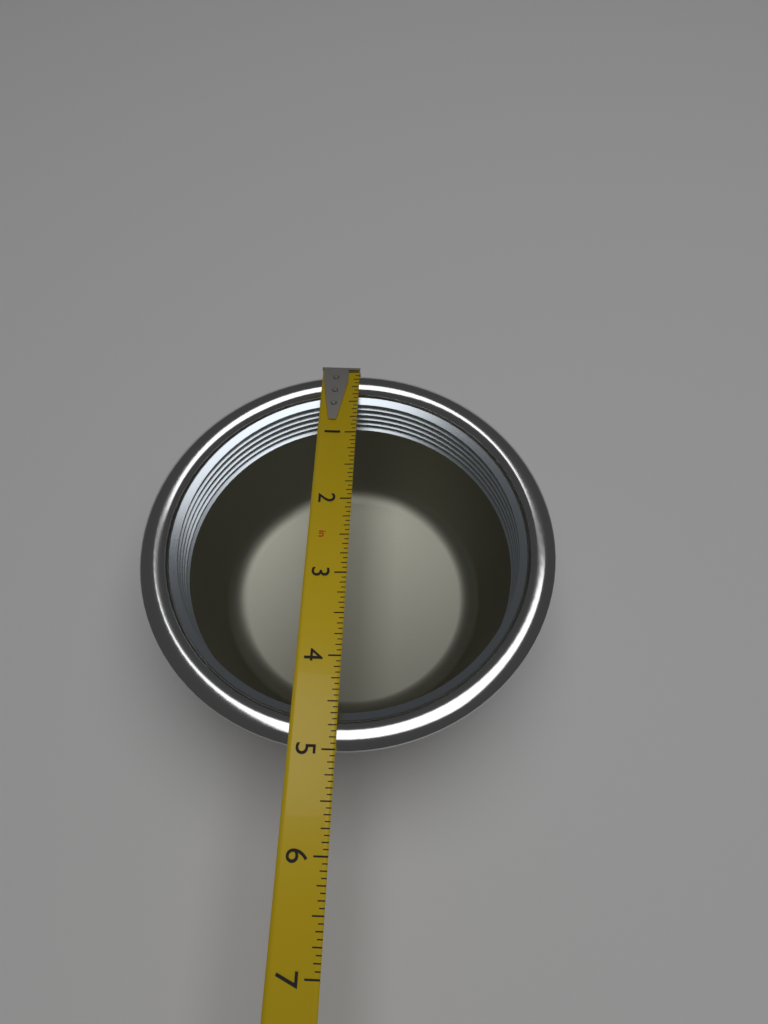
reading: 5.0000 in
